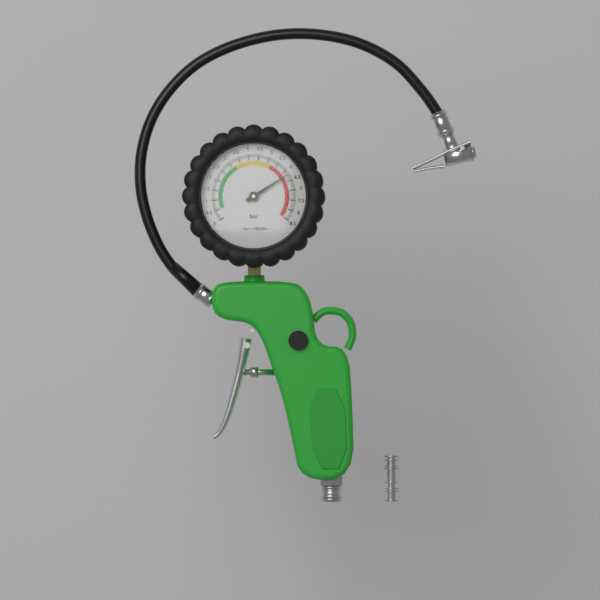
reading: 6.2 bar
